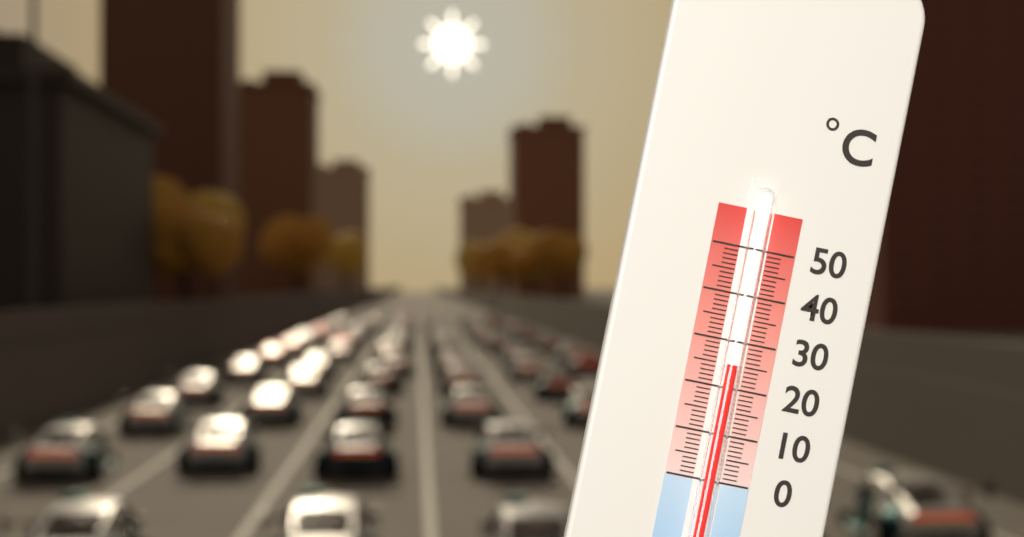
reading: 25 °C
